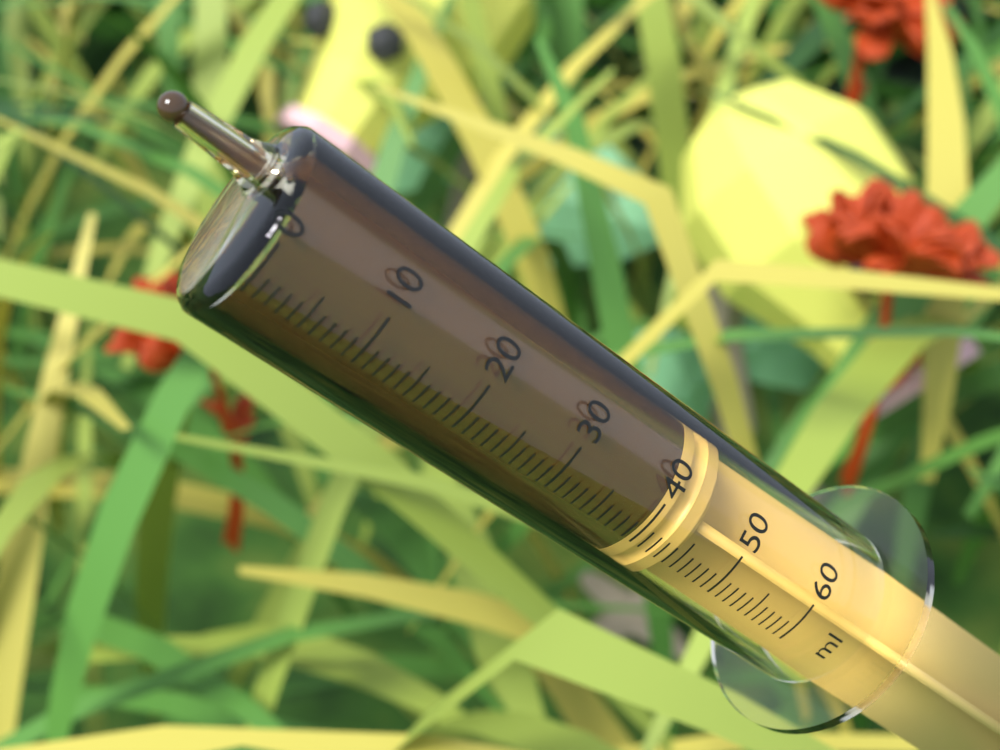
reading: 40 ml
